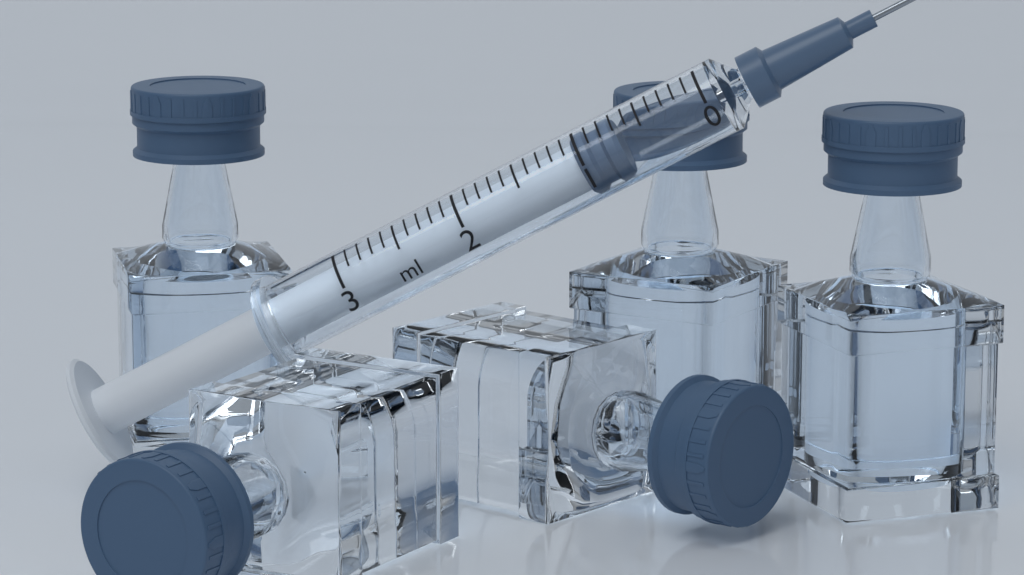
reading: 0.7 ml
